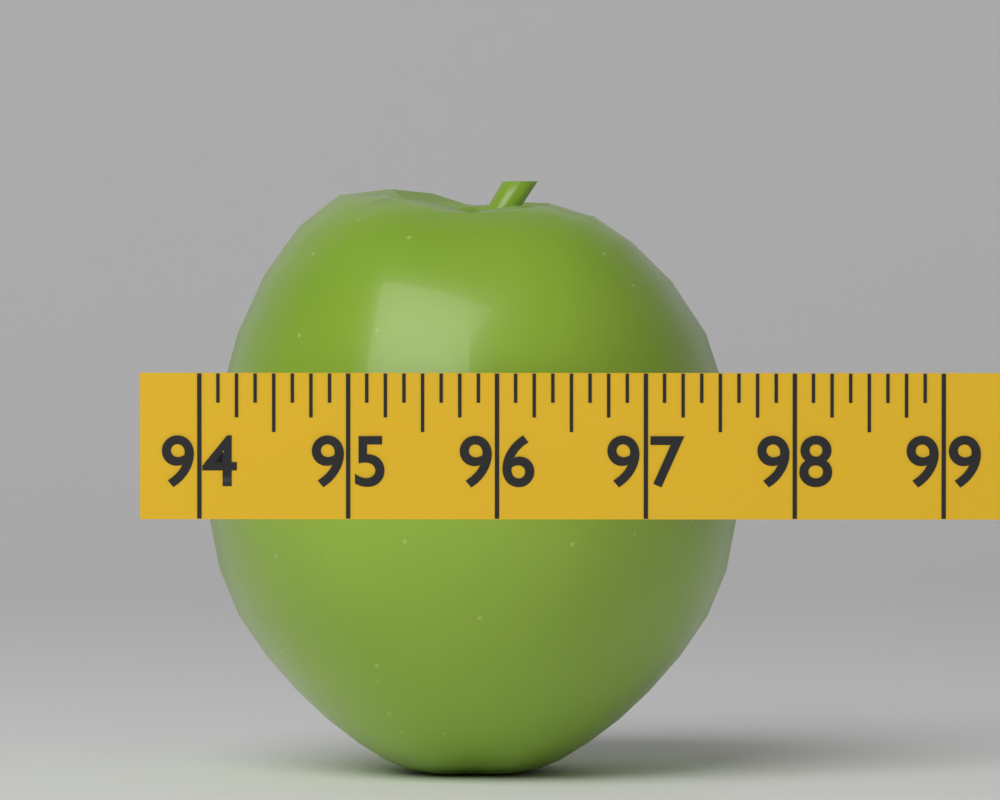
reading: 97.625 (no unit)
